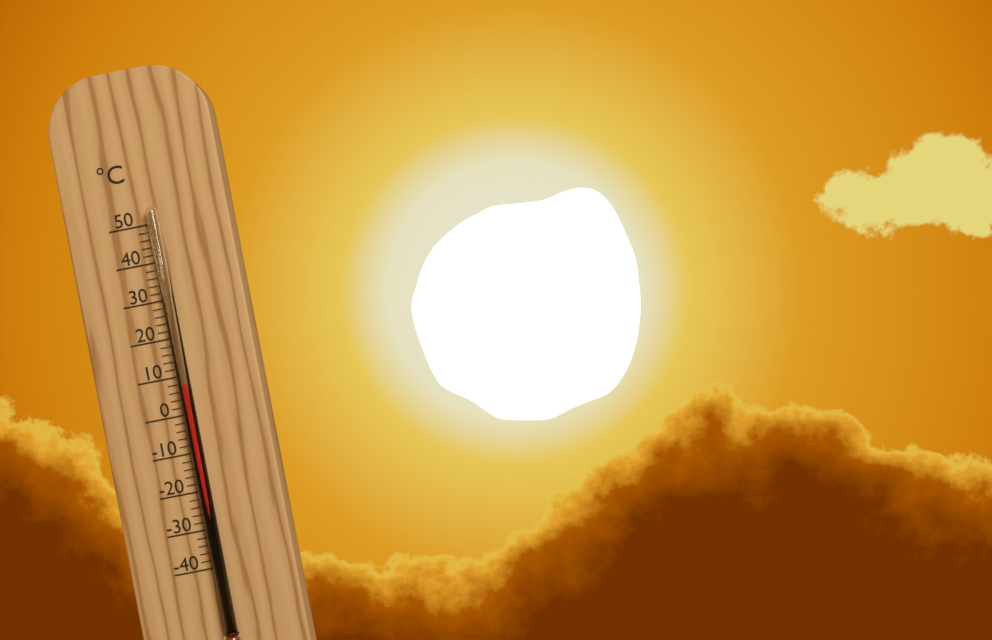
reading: 8 °C
